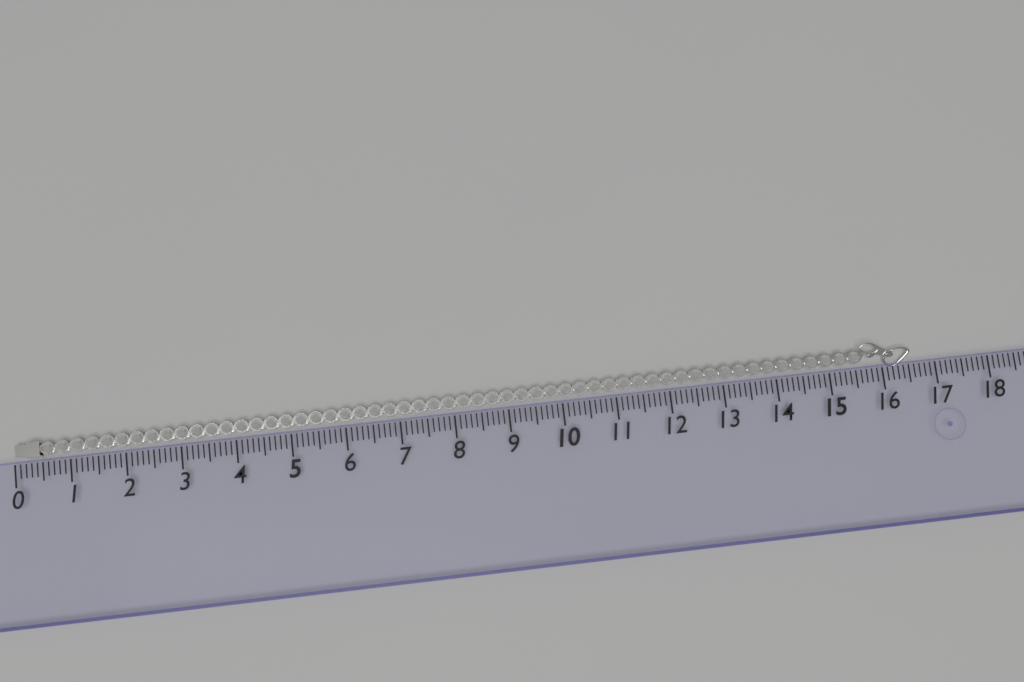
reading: 16.6 (no unit)
